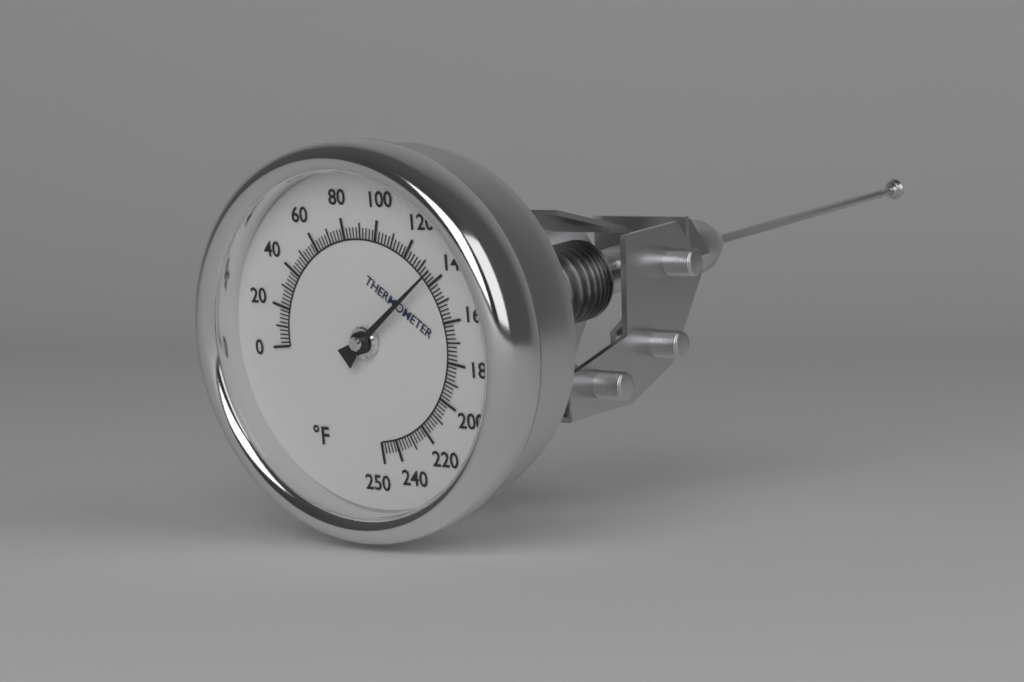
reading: 136 °F
